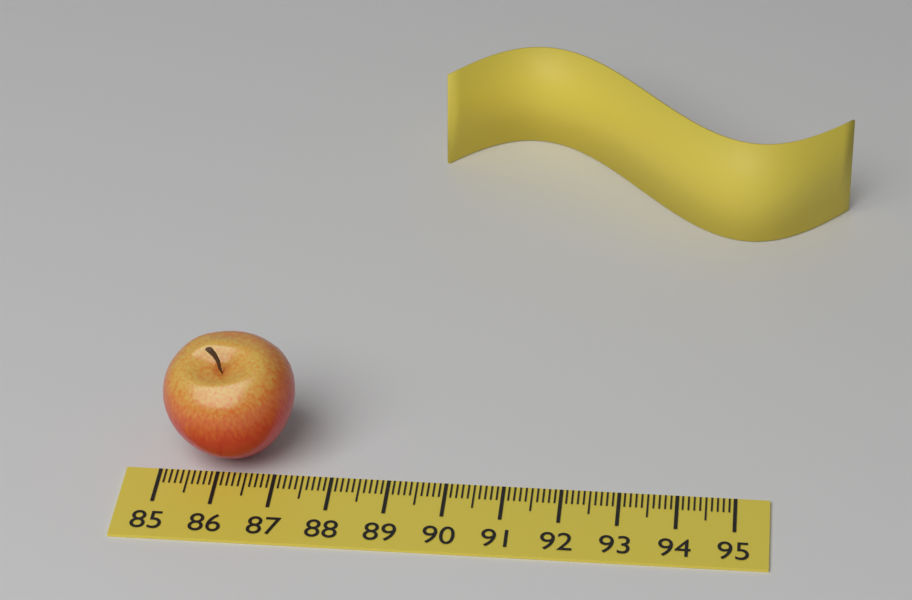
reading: 87.3 (no unit)
